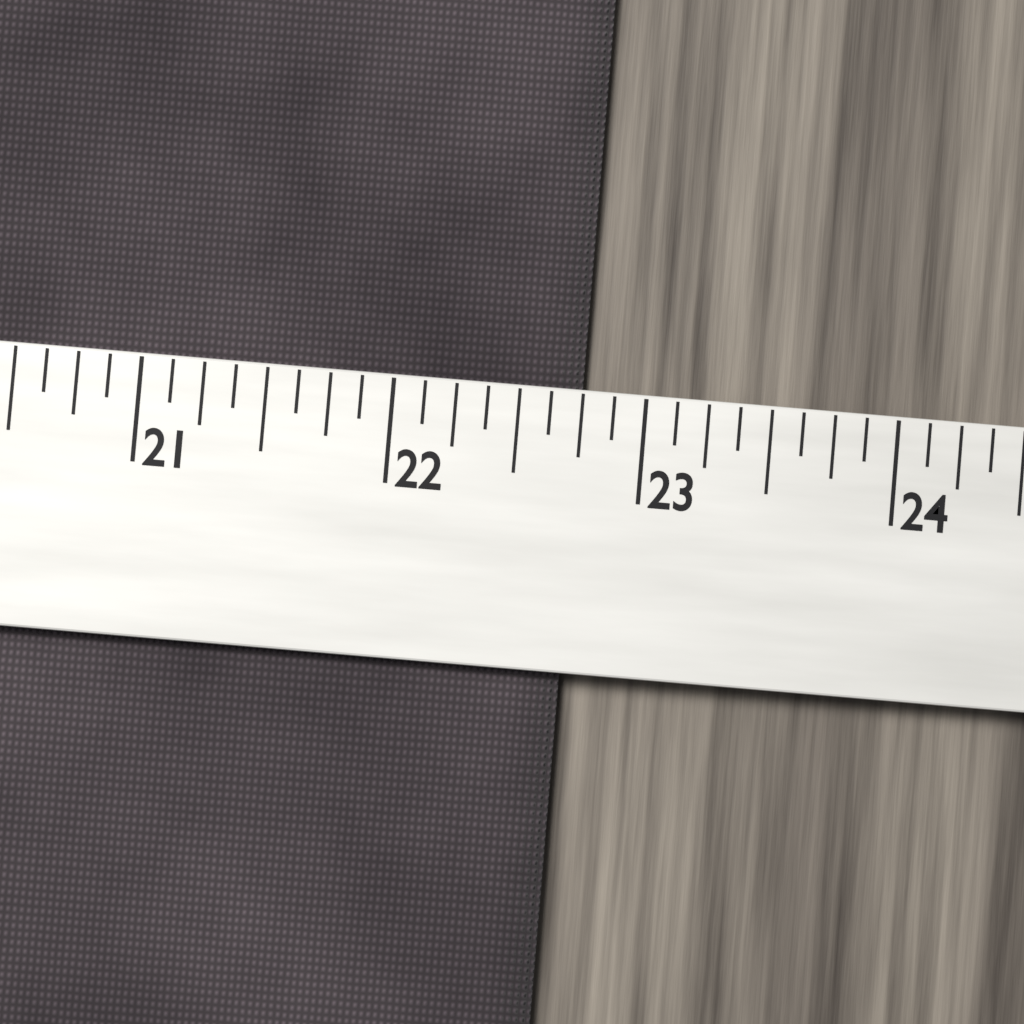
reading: 22.750 (no unit)
